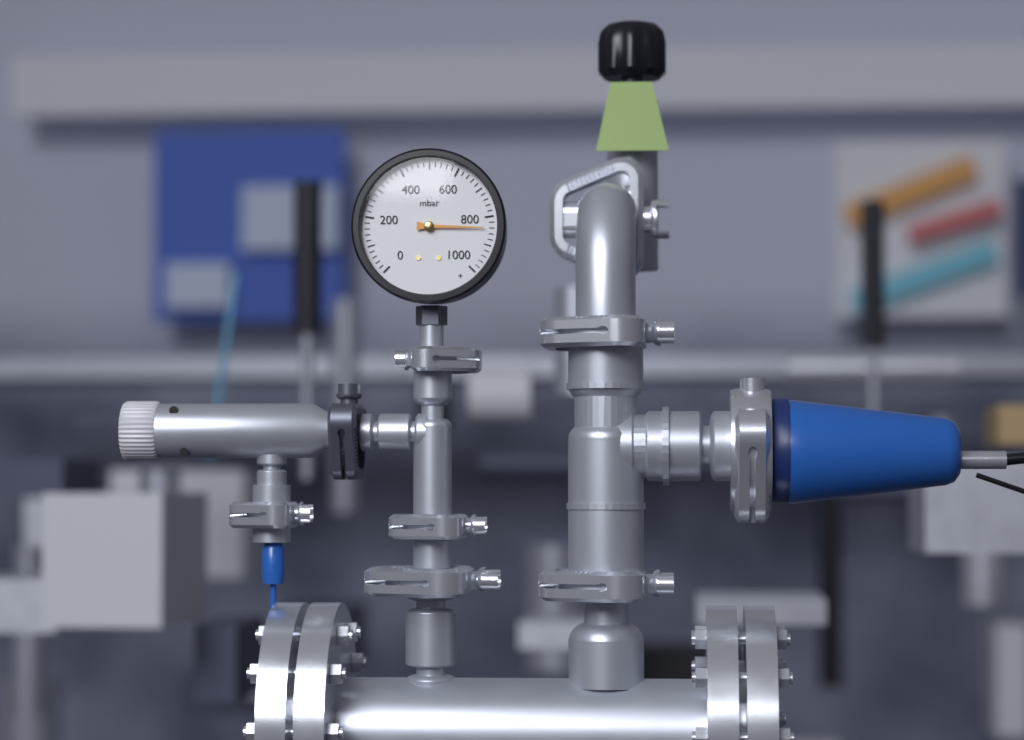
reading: 840 mbar
